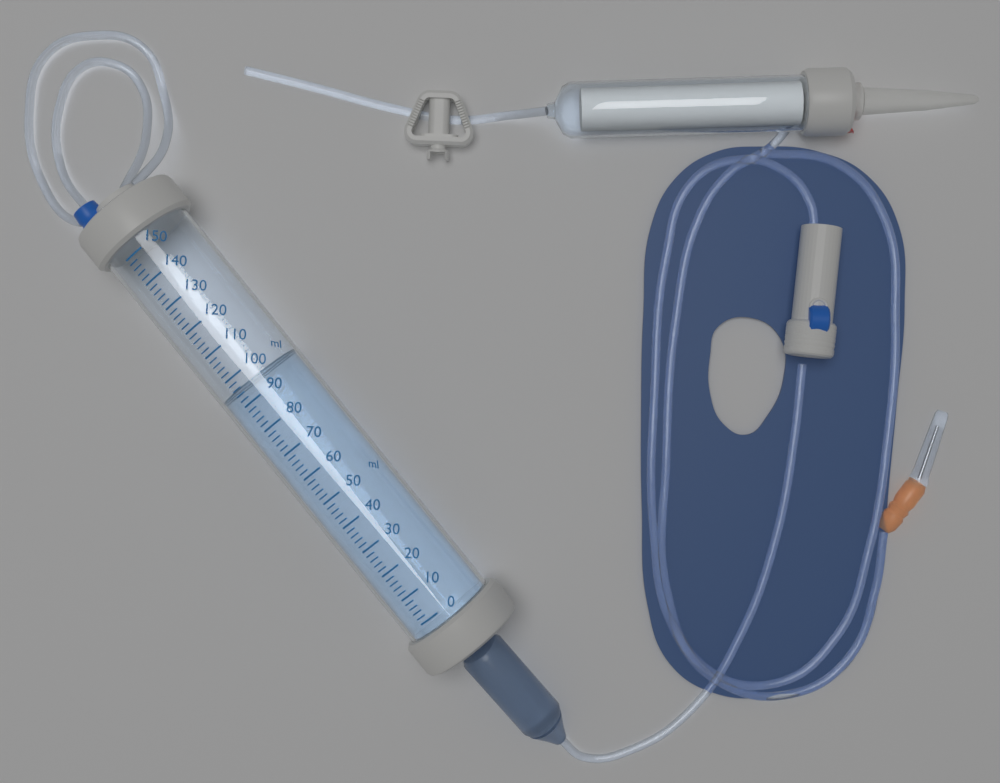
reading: 96 ml
